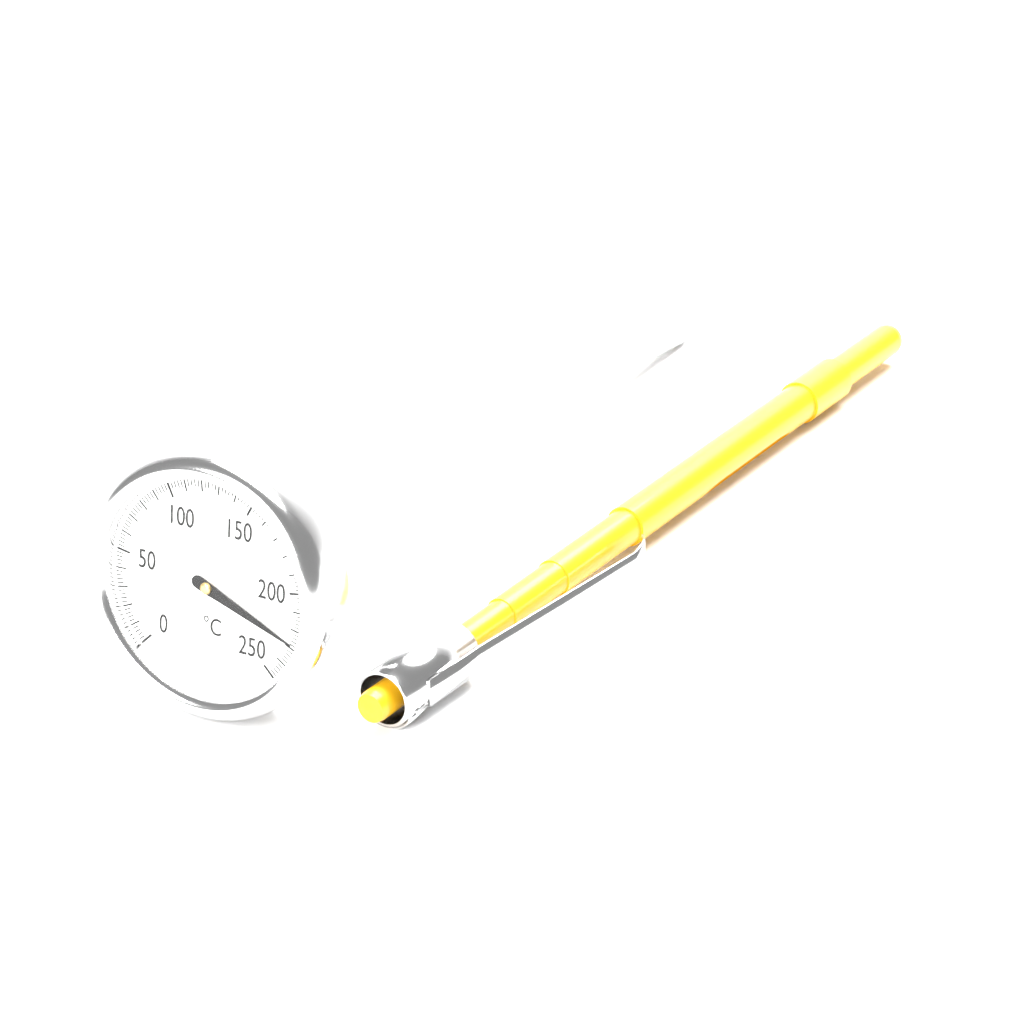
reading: 228 °C
